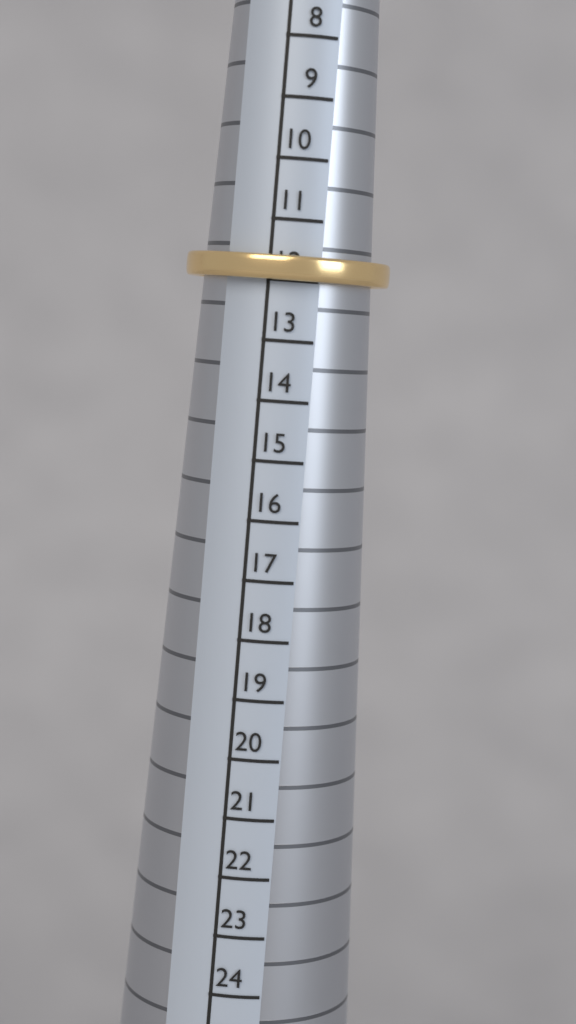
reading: 12 (no unit)
